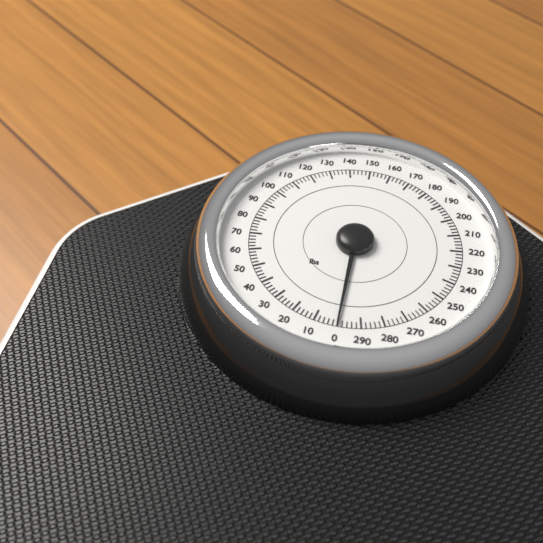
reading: 0 lbs
